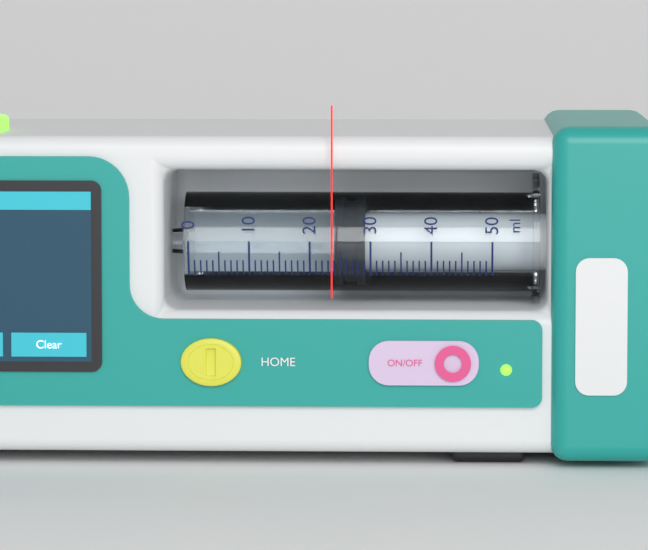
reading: 24 ml
